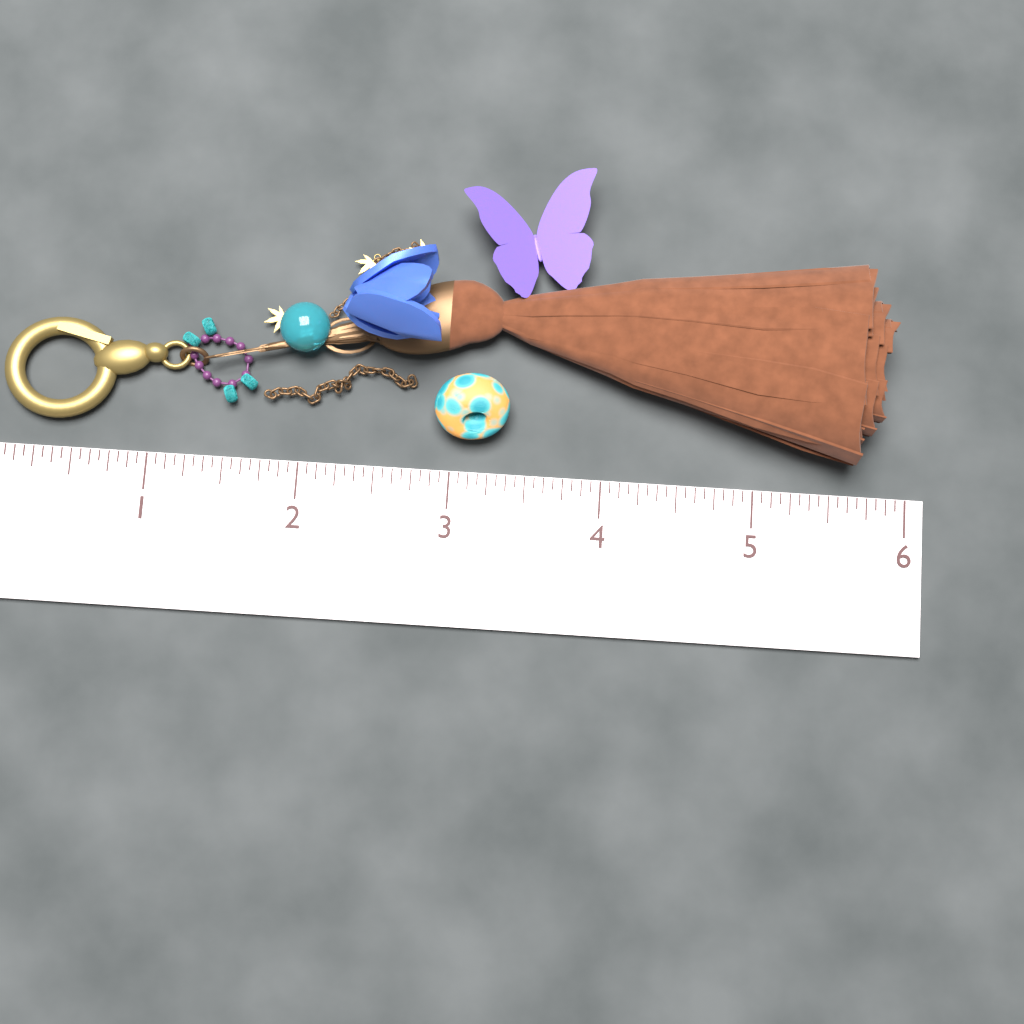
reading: 5.8750 (no unit)
